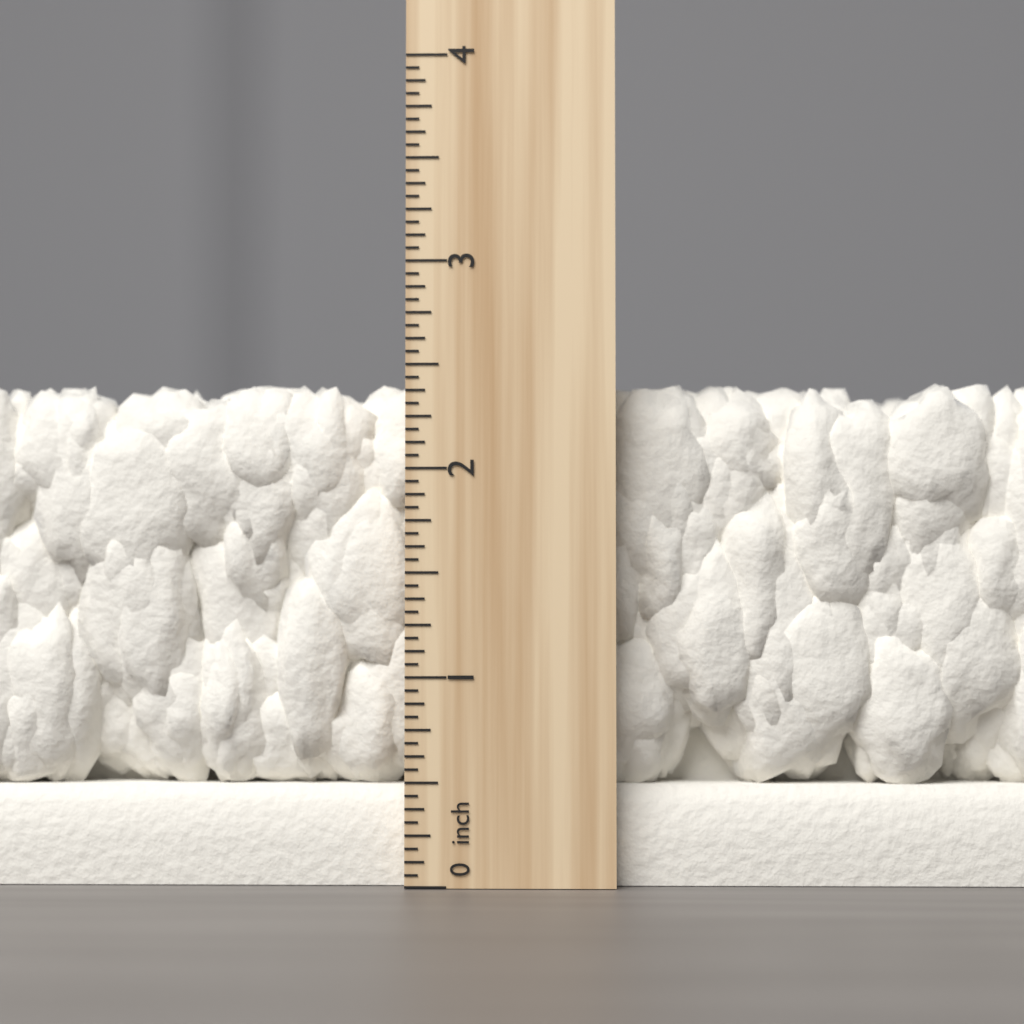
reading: 2.4375 inch
